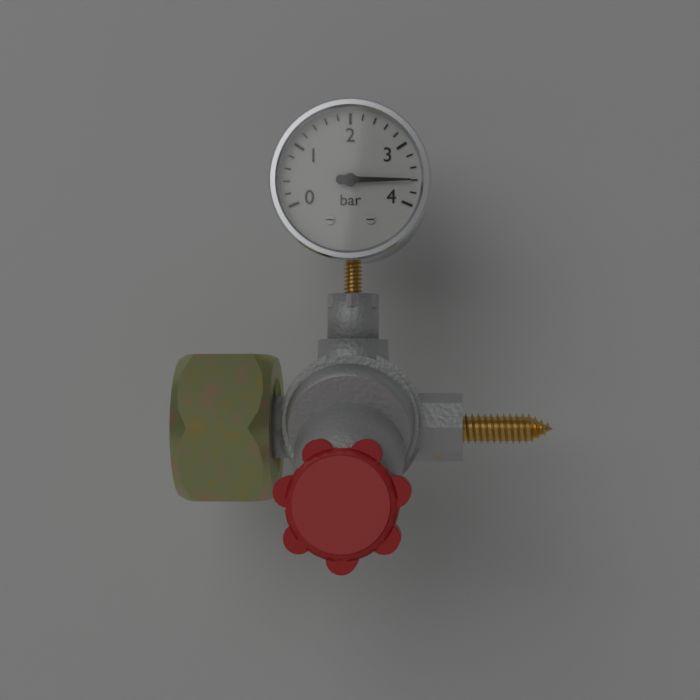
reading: 3.6 bar
